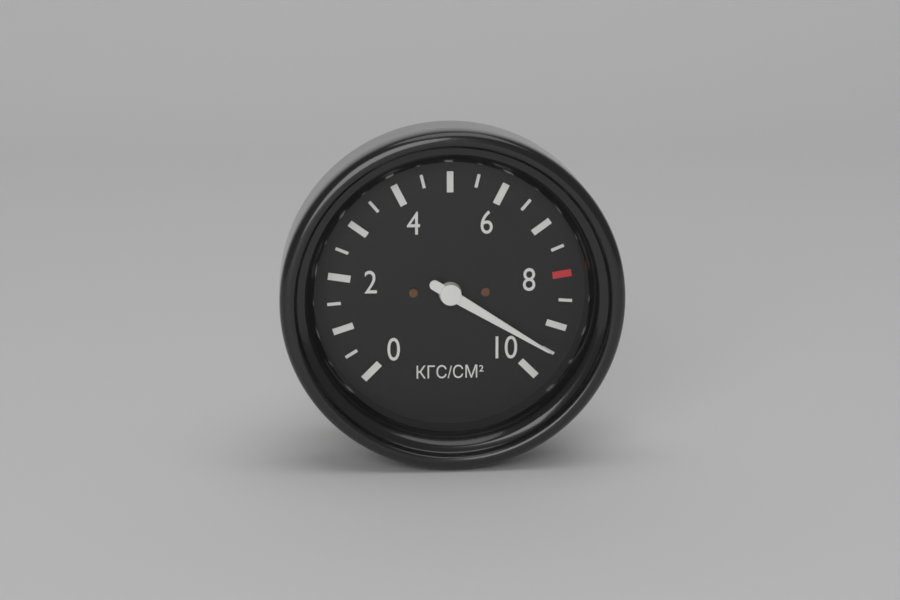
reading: 9.5 кгс/см²
